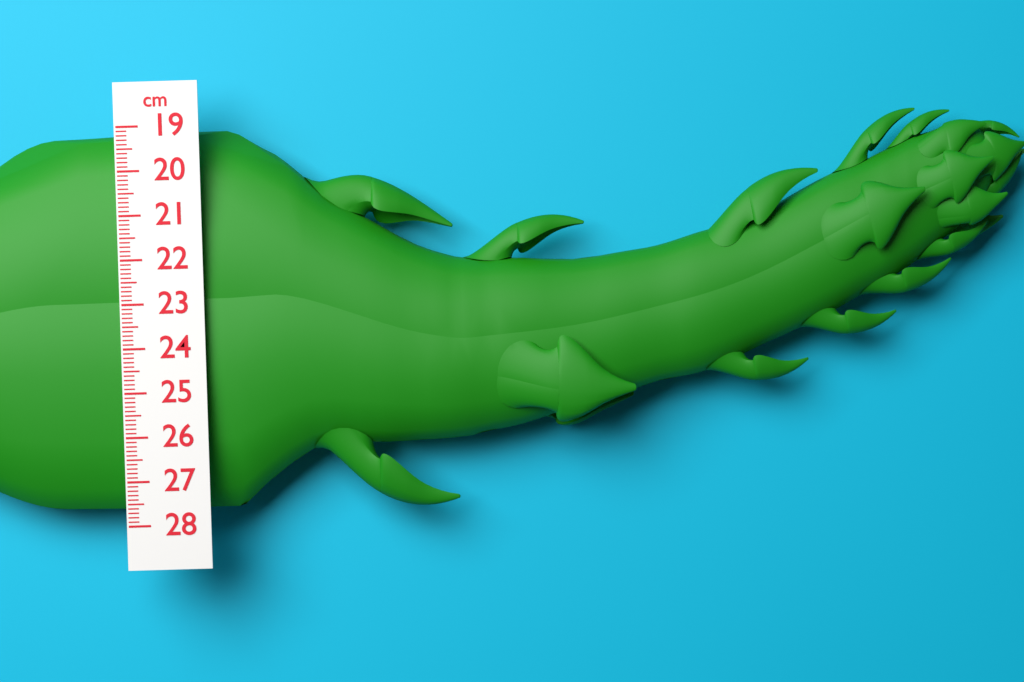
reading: 27.8 cm
